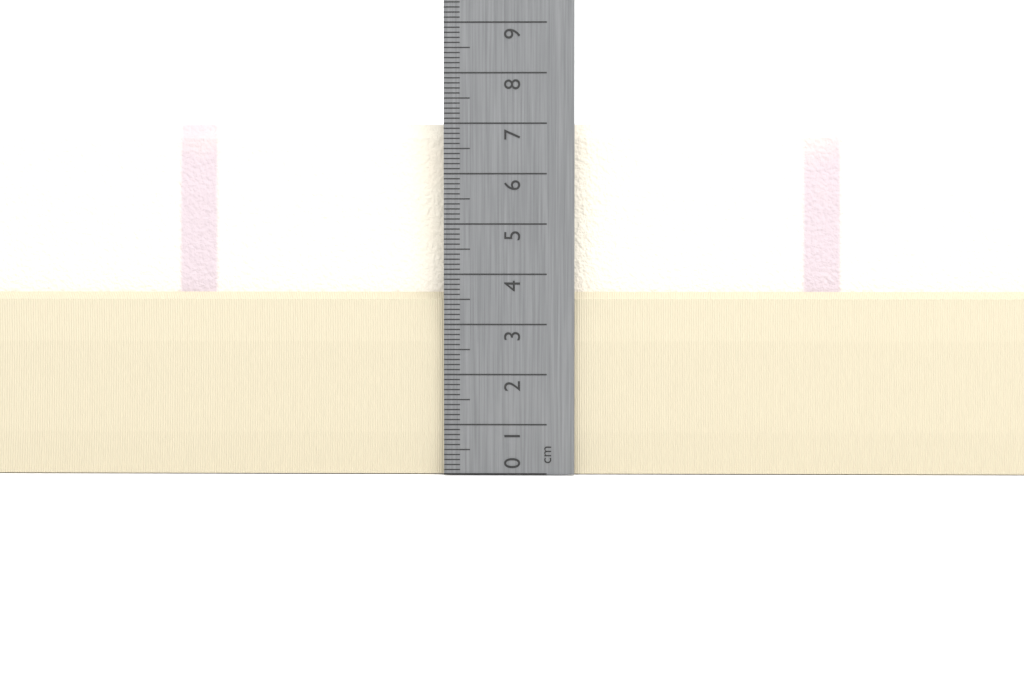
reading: 7.0 cm
